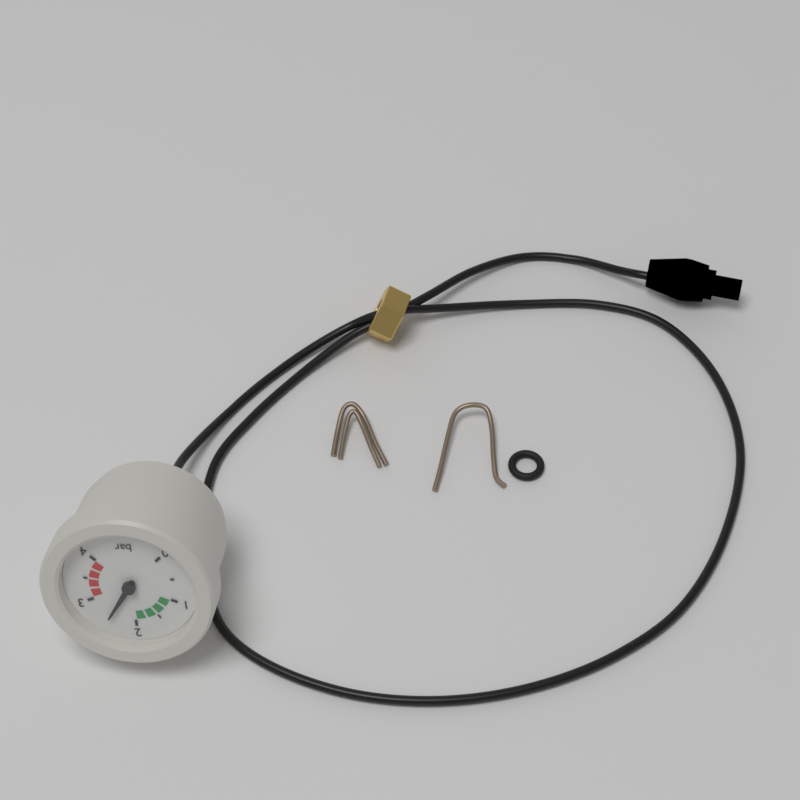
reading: 2.5 bar
